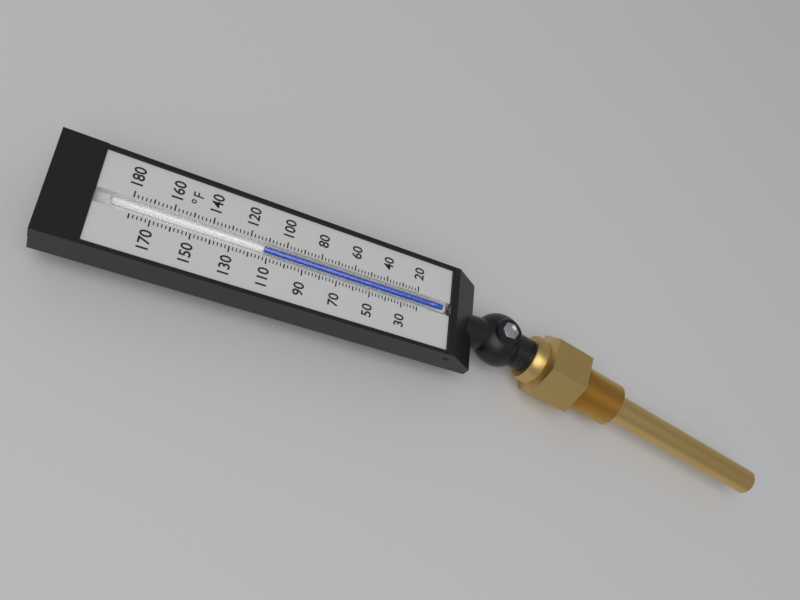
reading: 112 °F
